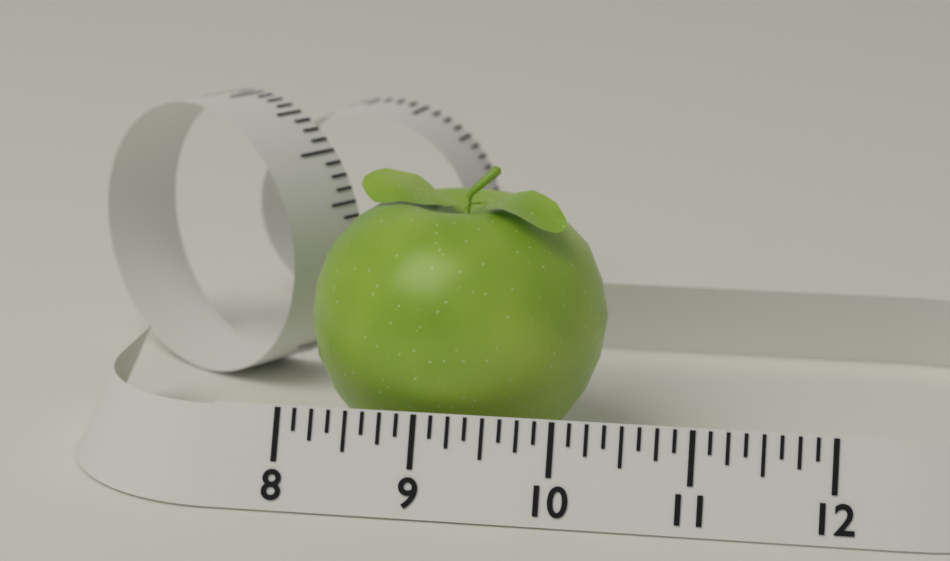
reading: 10.250 (no unit)
